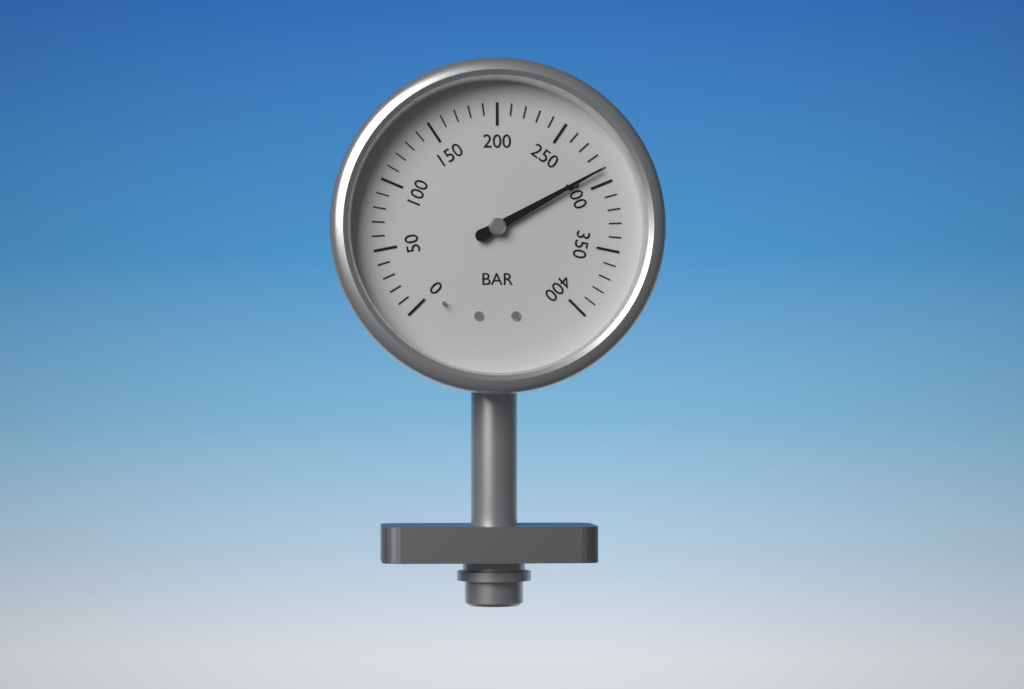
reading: 290 bar
